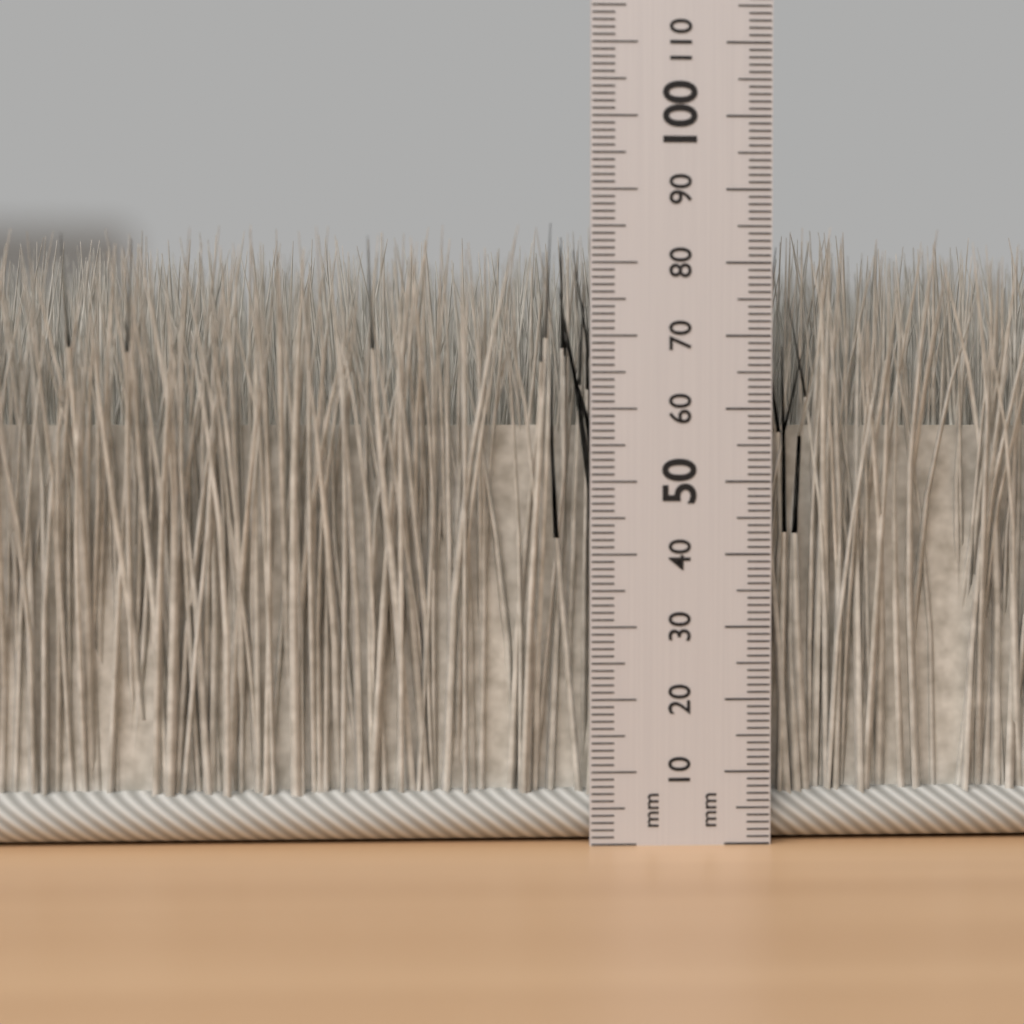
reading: 85 mm
